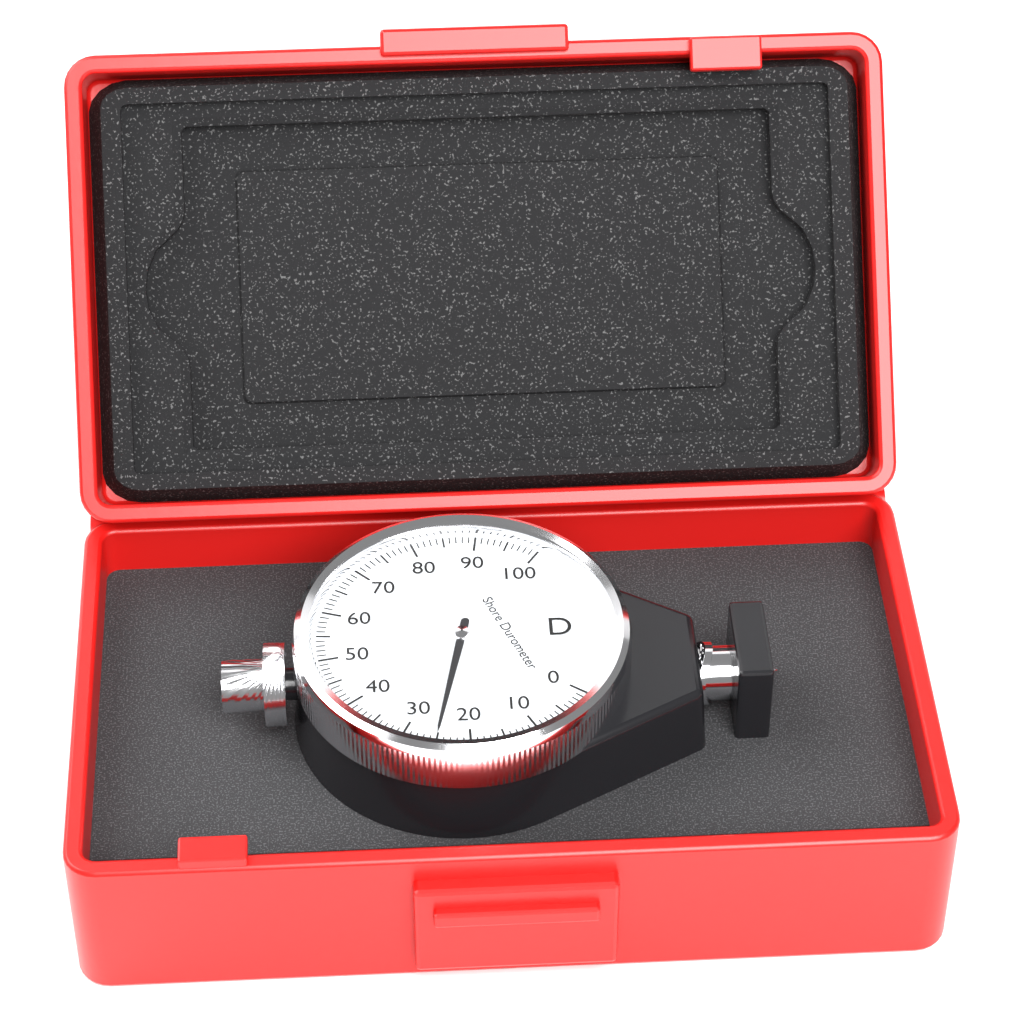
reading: 25 Shore D
